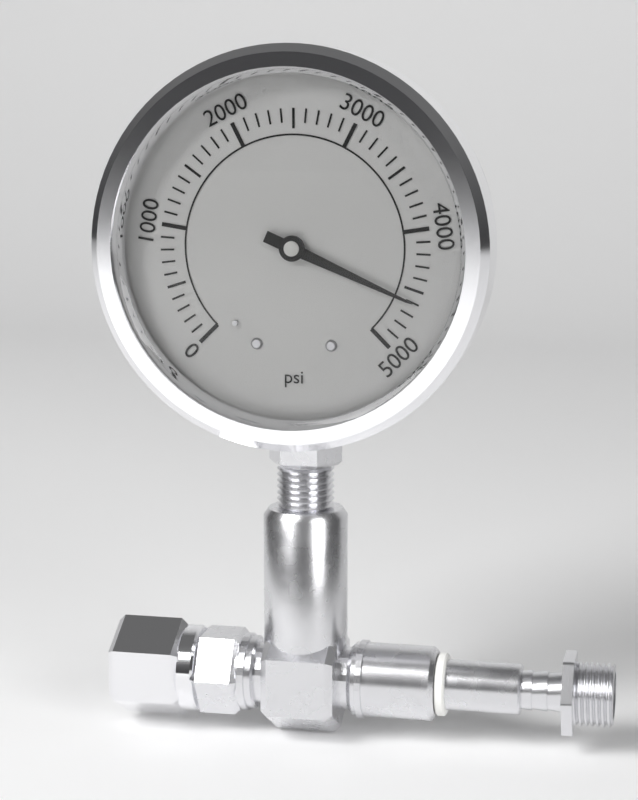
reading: 4600 psi
